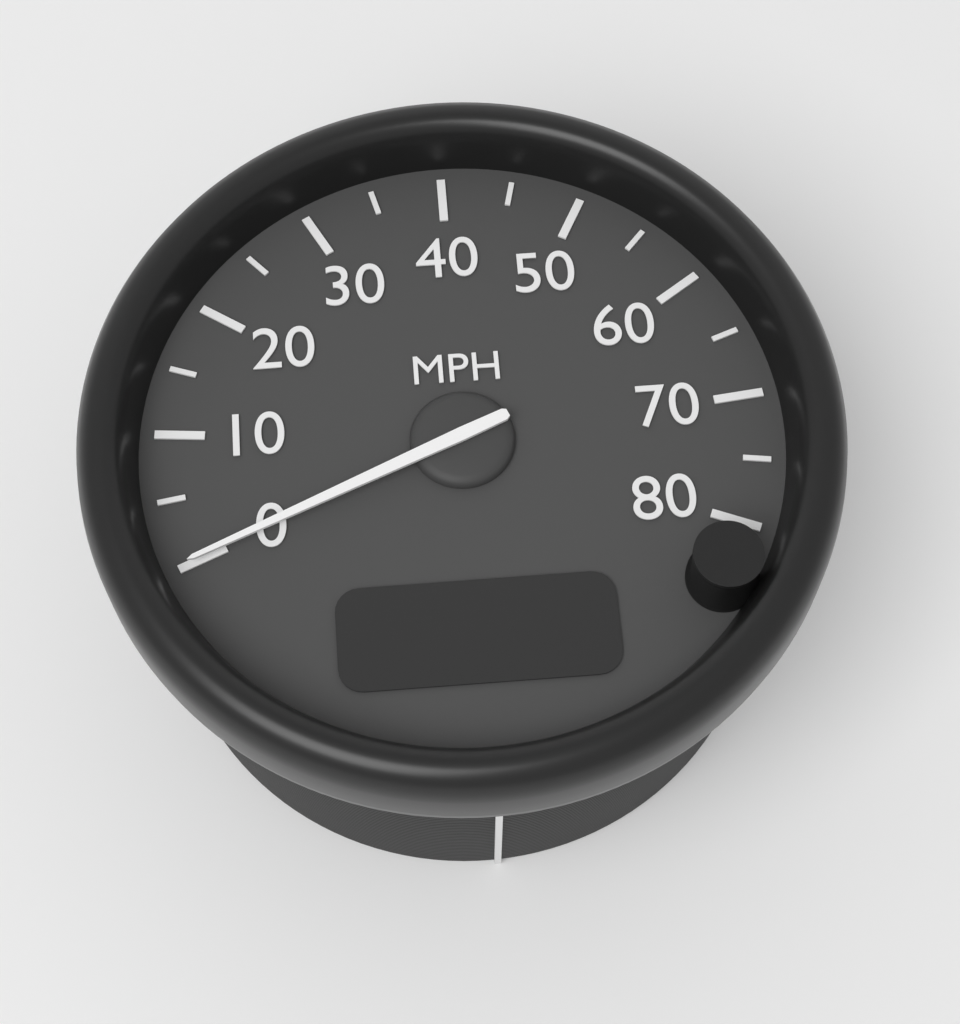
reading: 0 MPH
